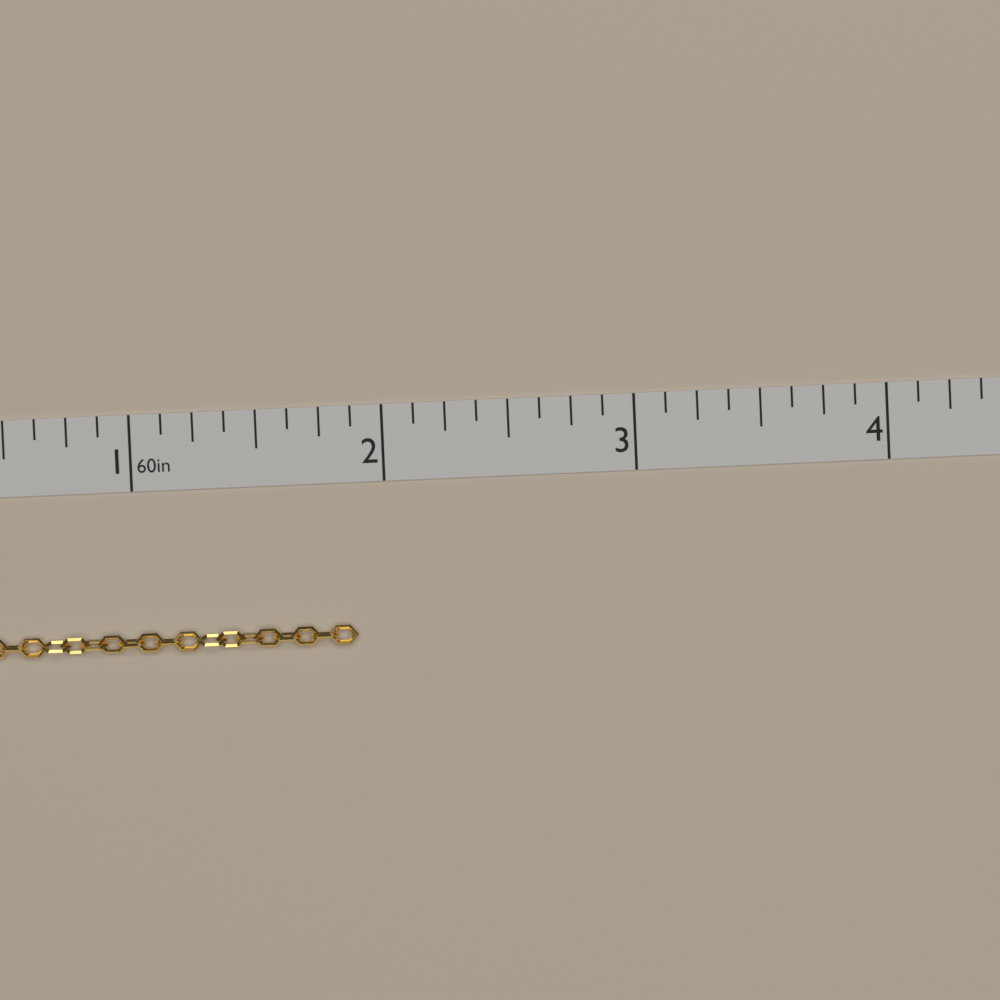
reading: 1.875 in
